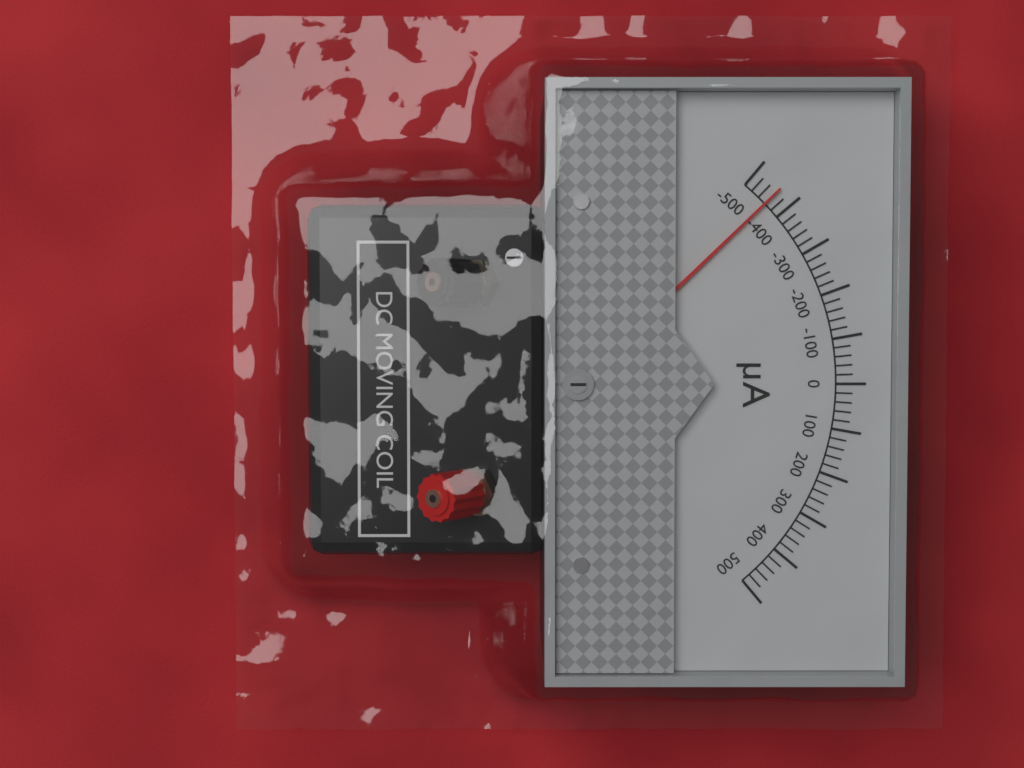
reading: -440 µA
